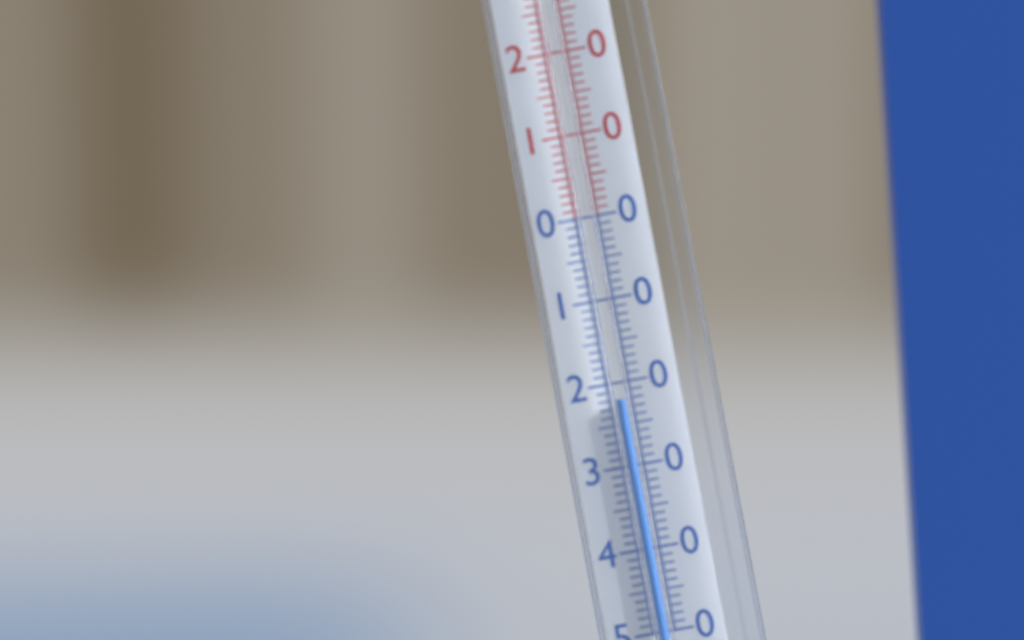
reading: -22 °C
